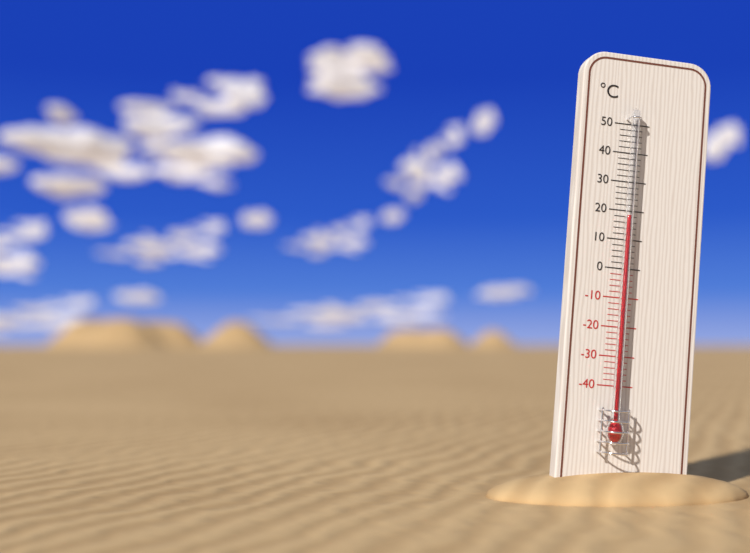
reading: 18 °C
